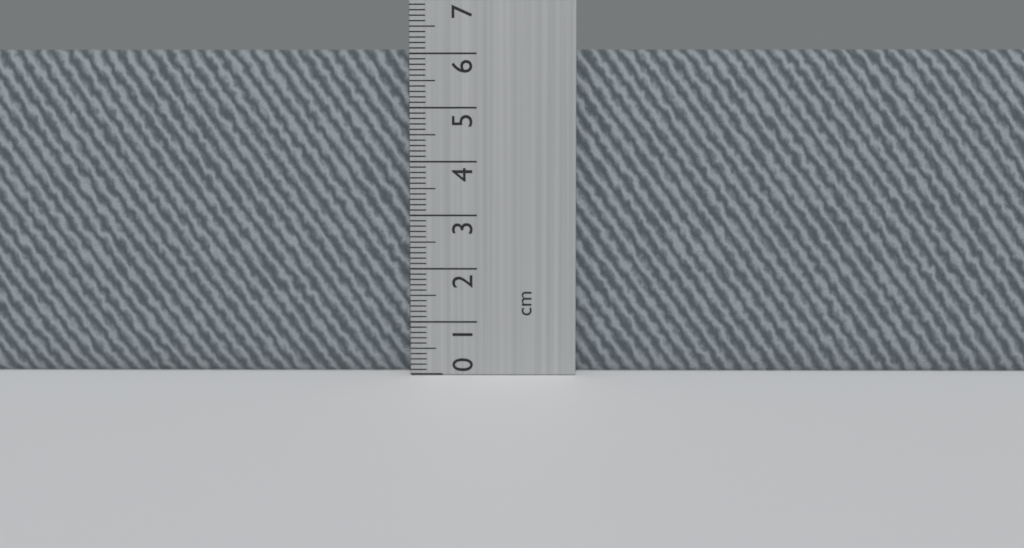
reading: 6.1 cm
